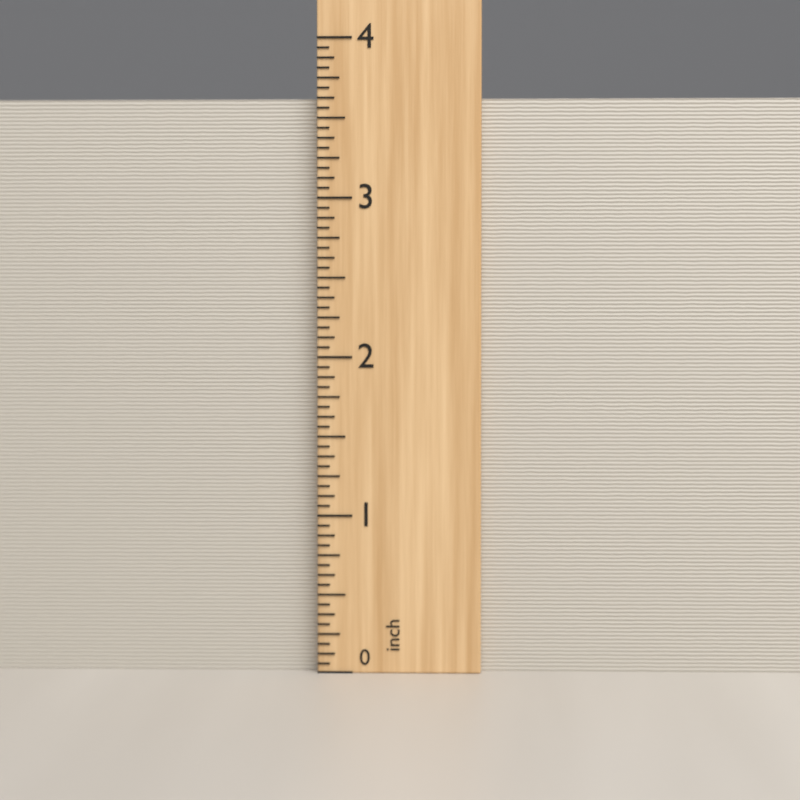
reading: 3.6250 inch
